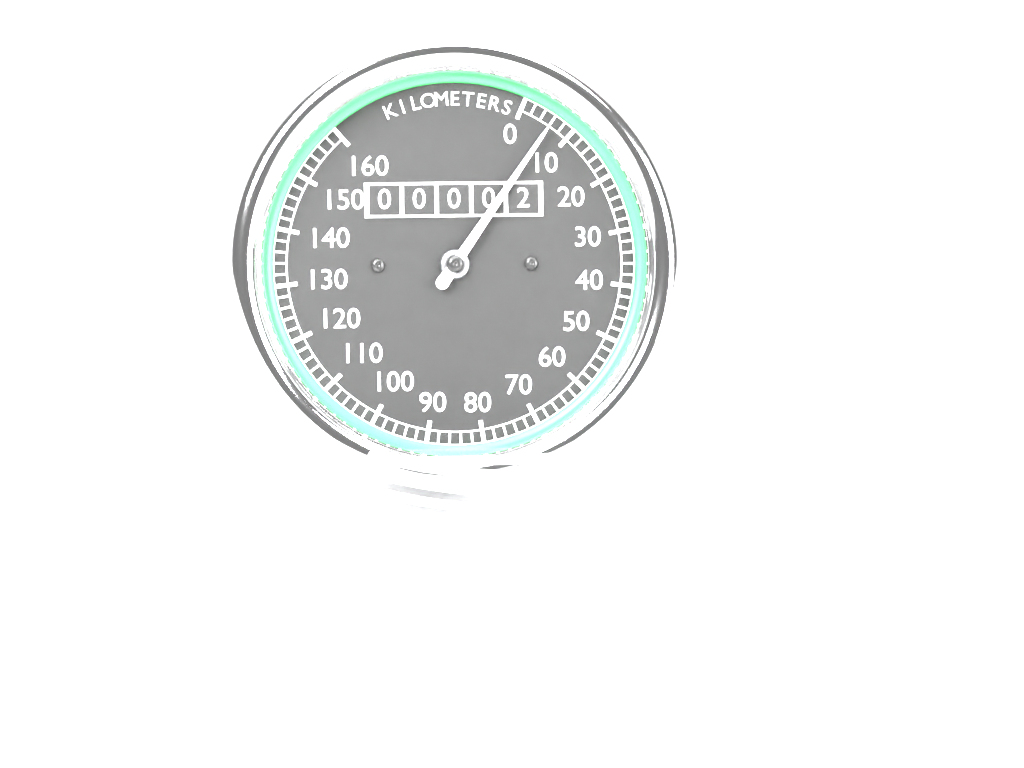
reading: 6 km/h
